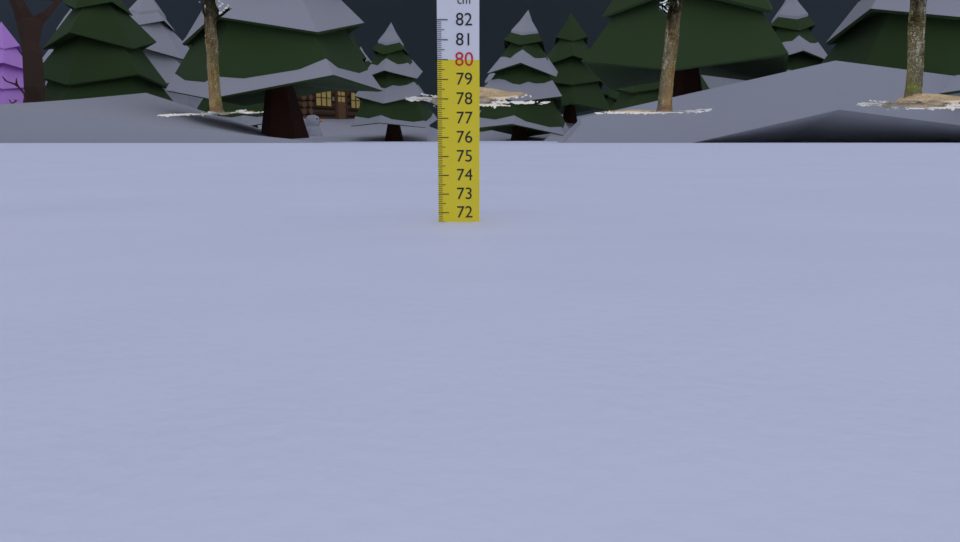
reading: 71.5 cm
